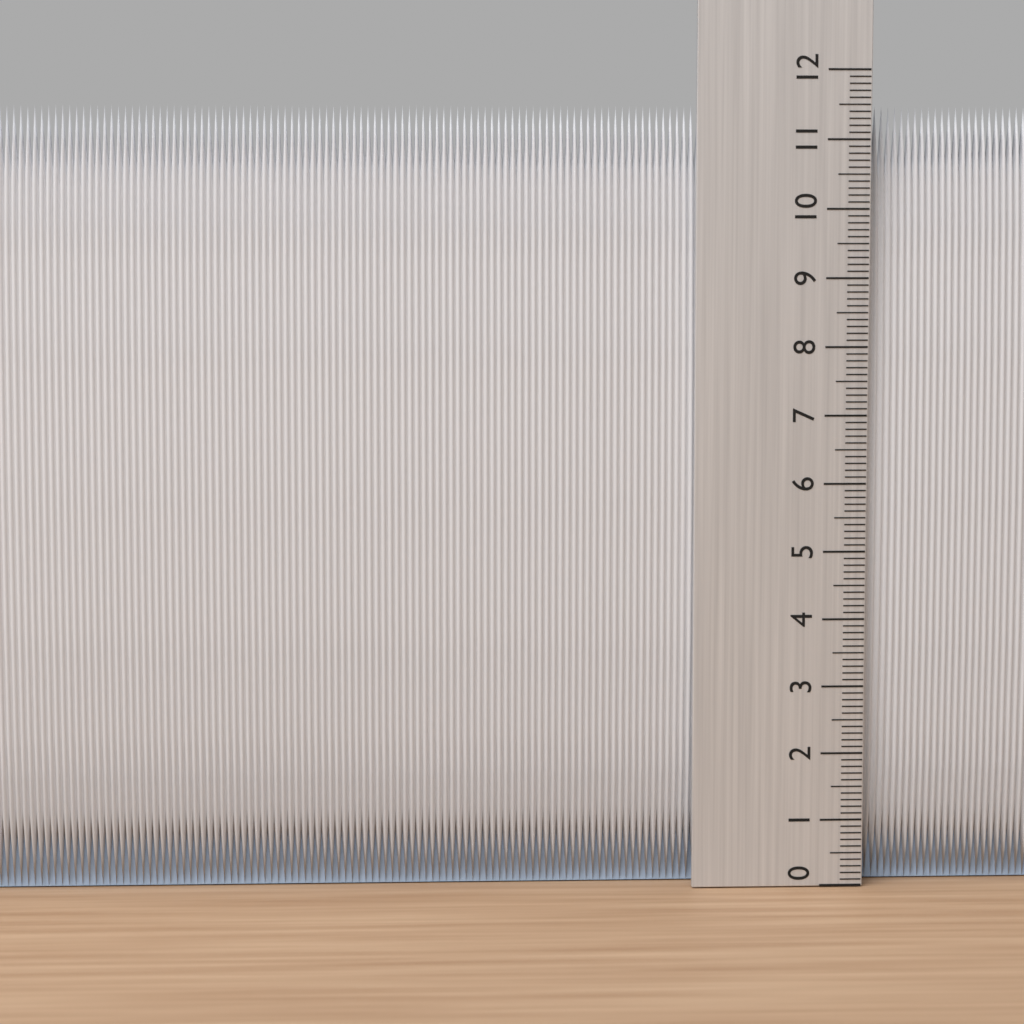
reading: 11.5 (no unit)
